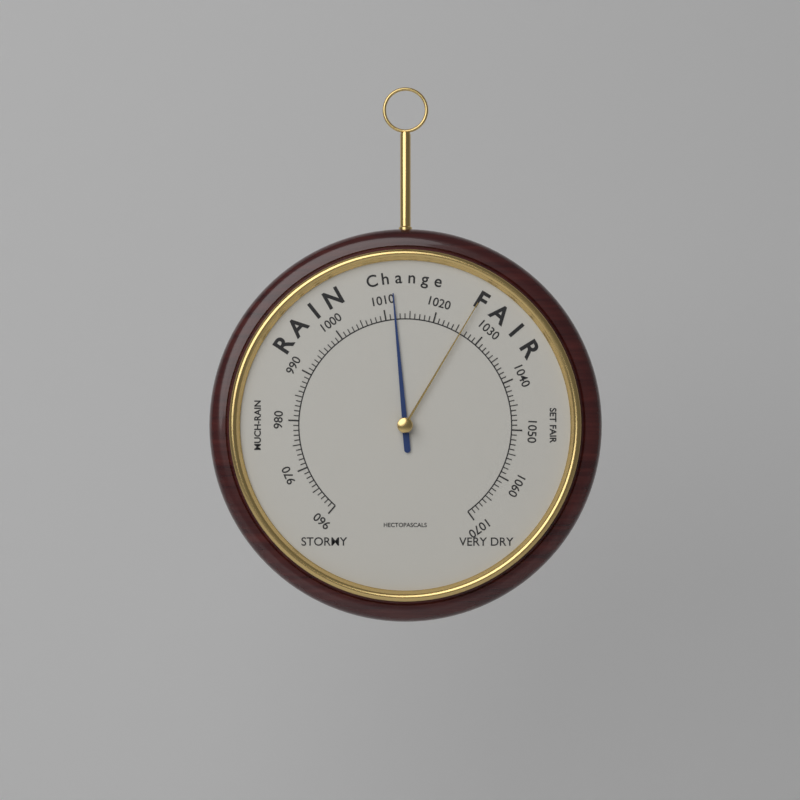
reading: 1012 hPa
